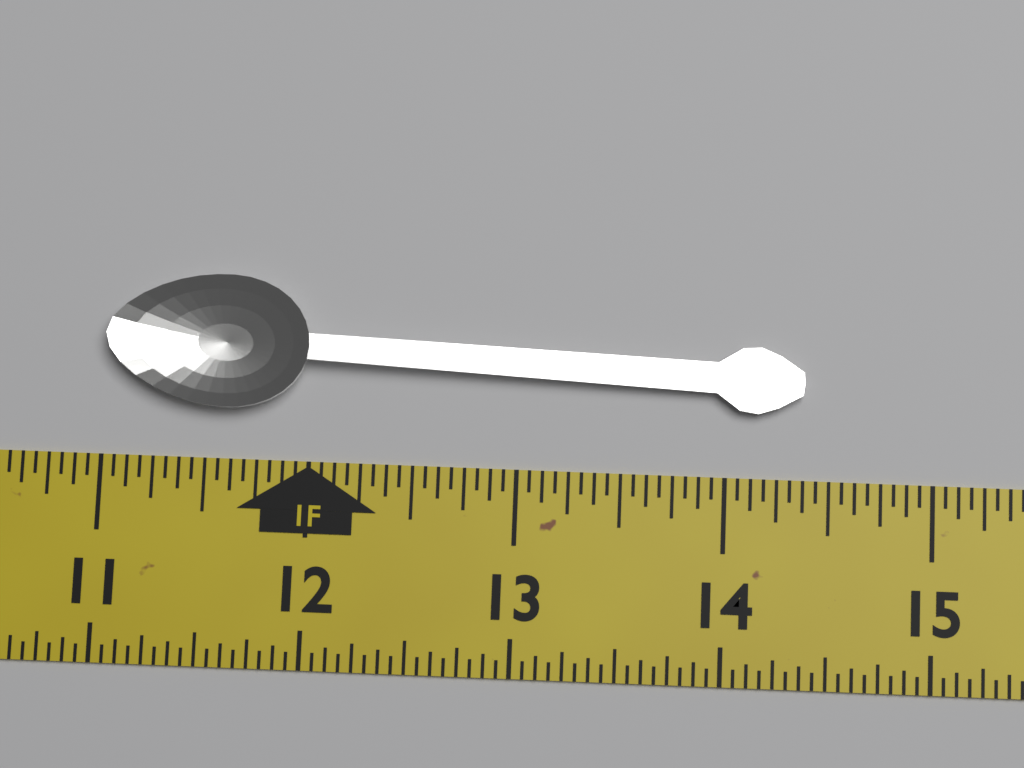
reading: 14.3750 in
